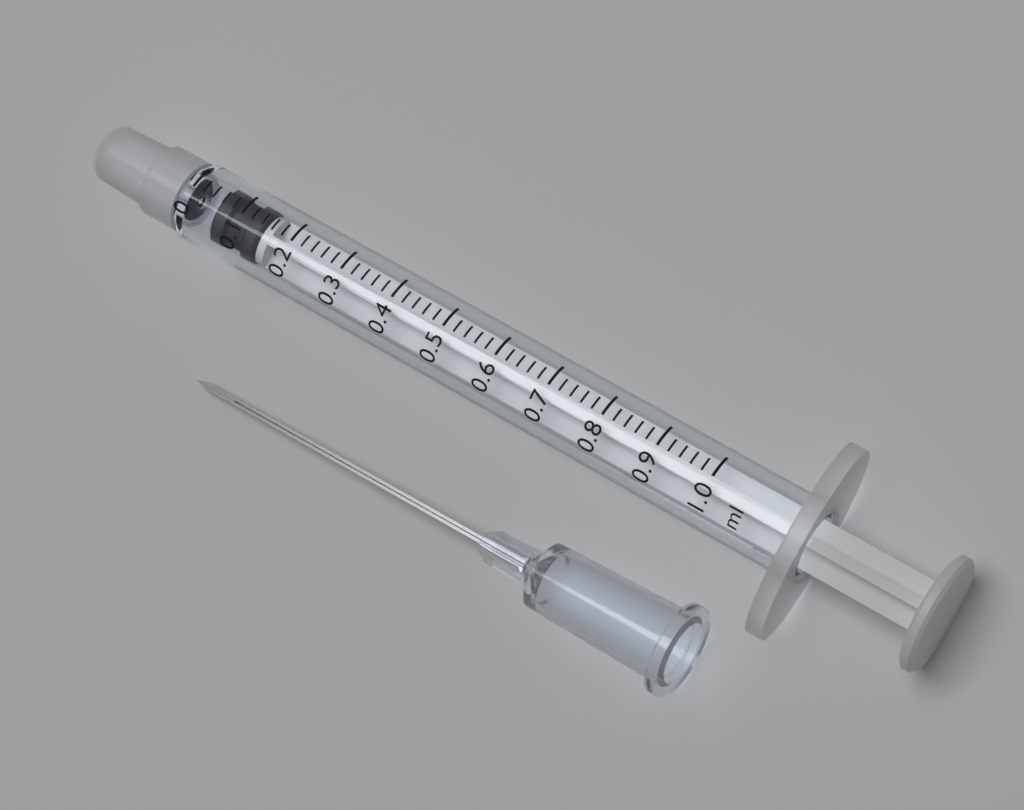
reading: 0.05 ml
